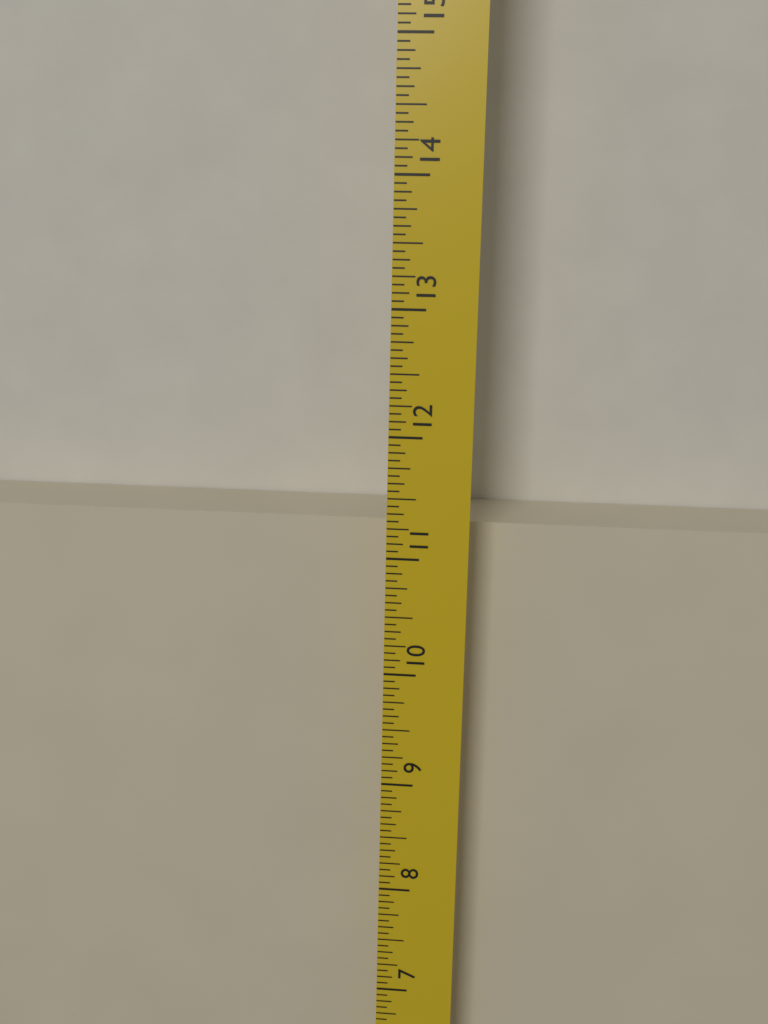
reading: 11.1875 in
